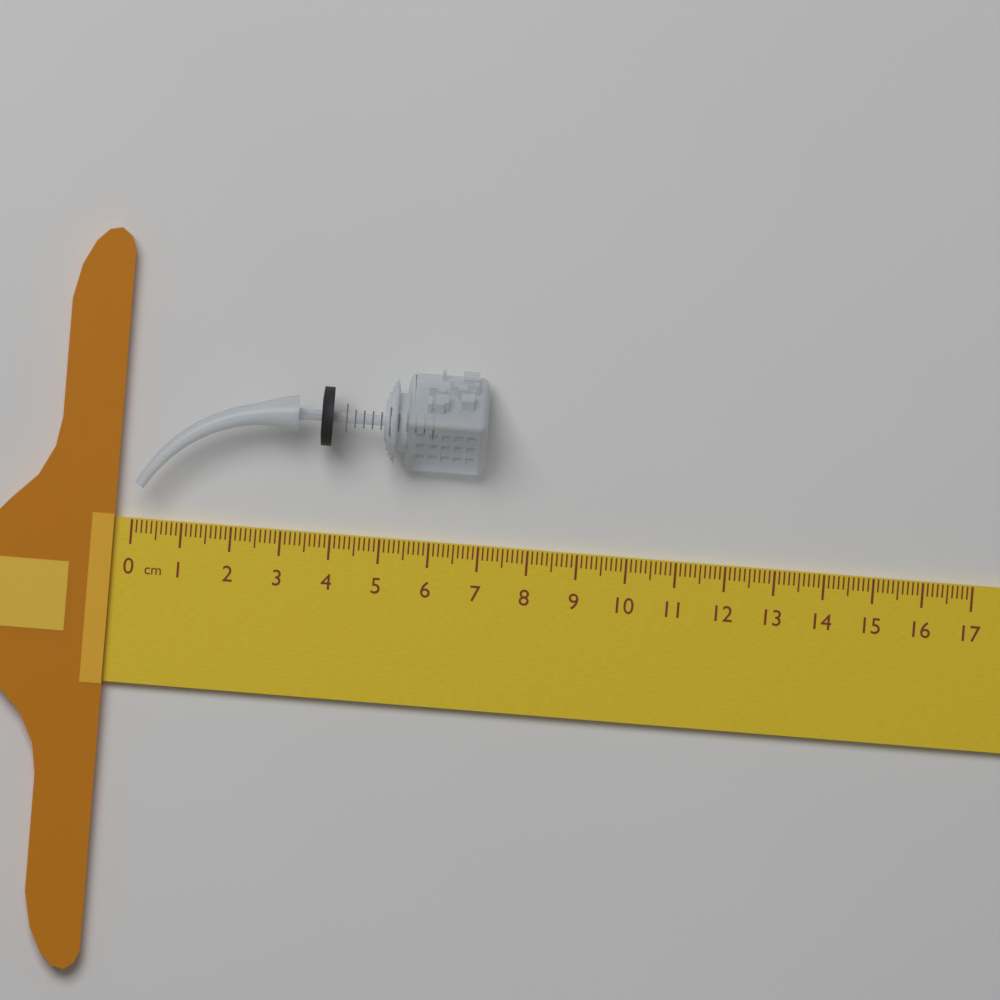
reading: 7.0 cm
